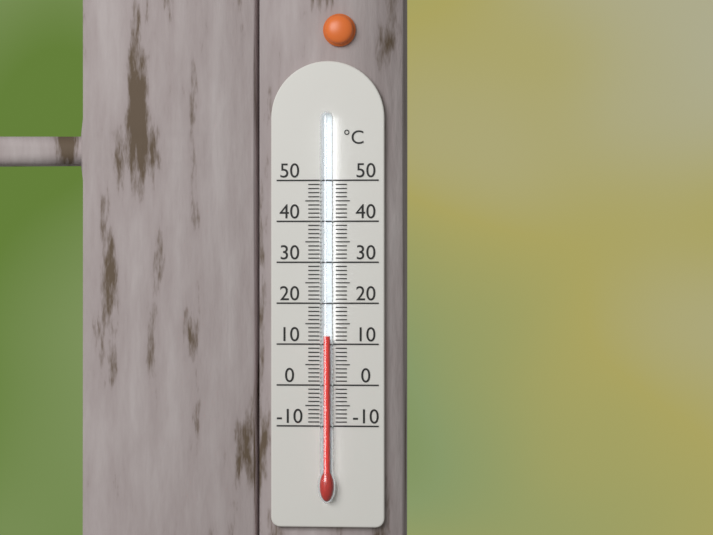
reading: 12 °C
